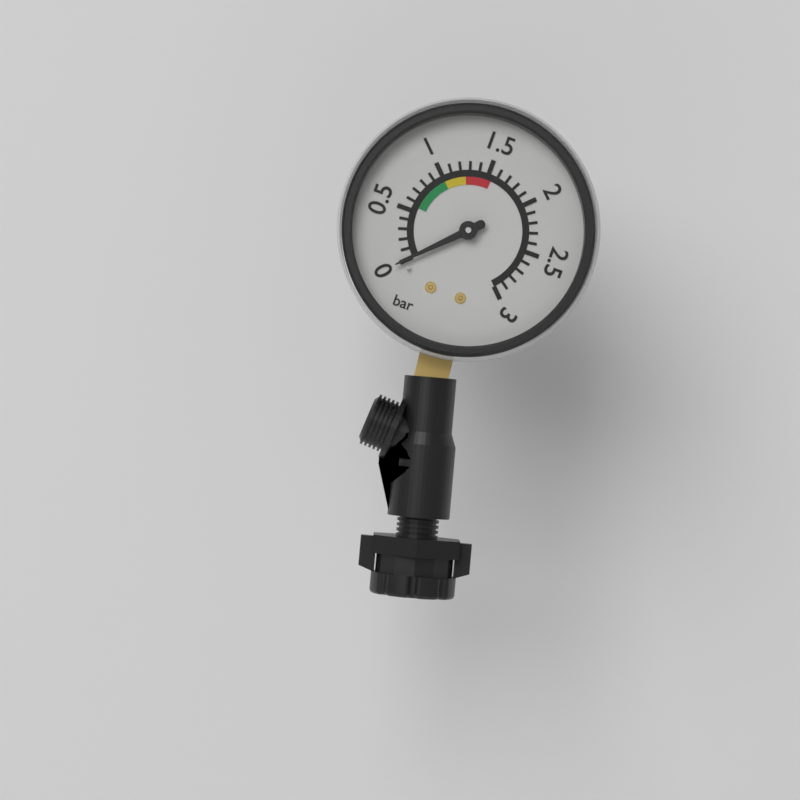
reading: 0.0 bar
